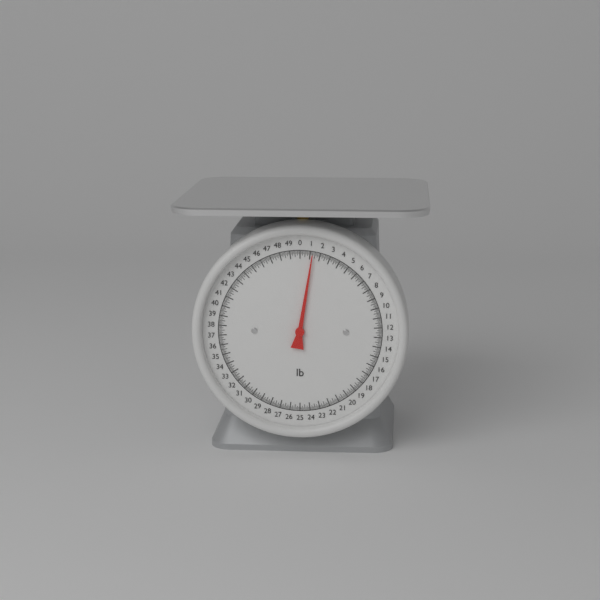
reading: 1.250 lb
